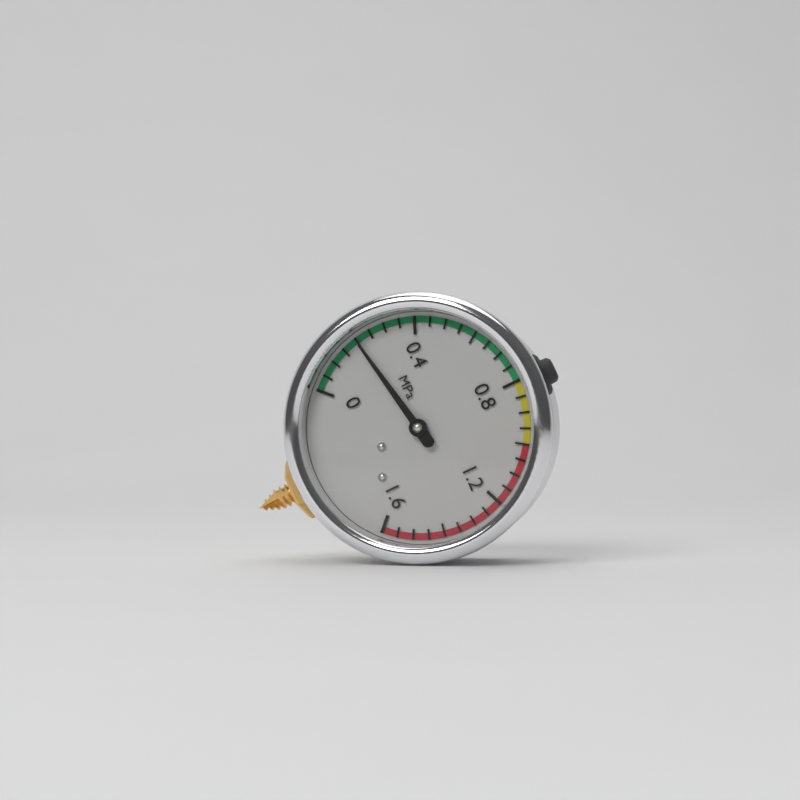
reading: 0.20 MPa
